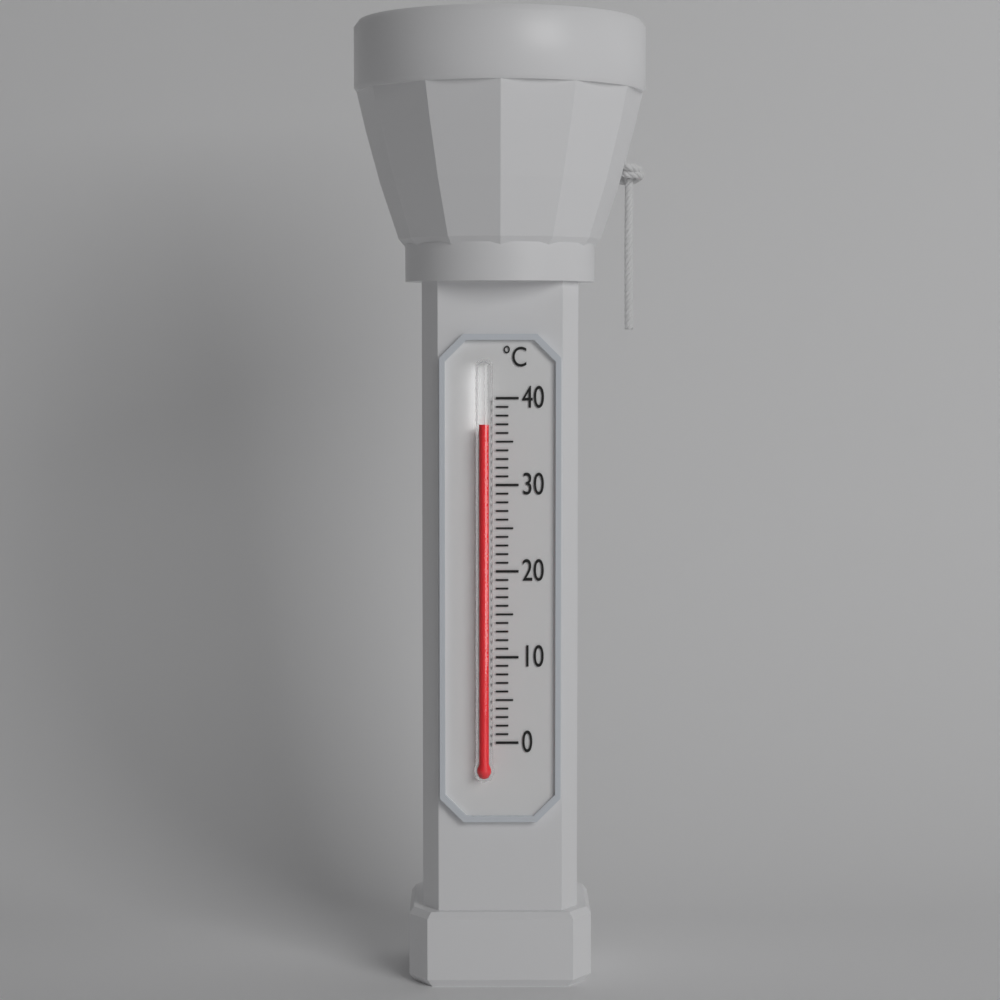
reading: 37 °C
